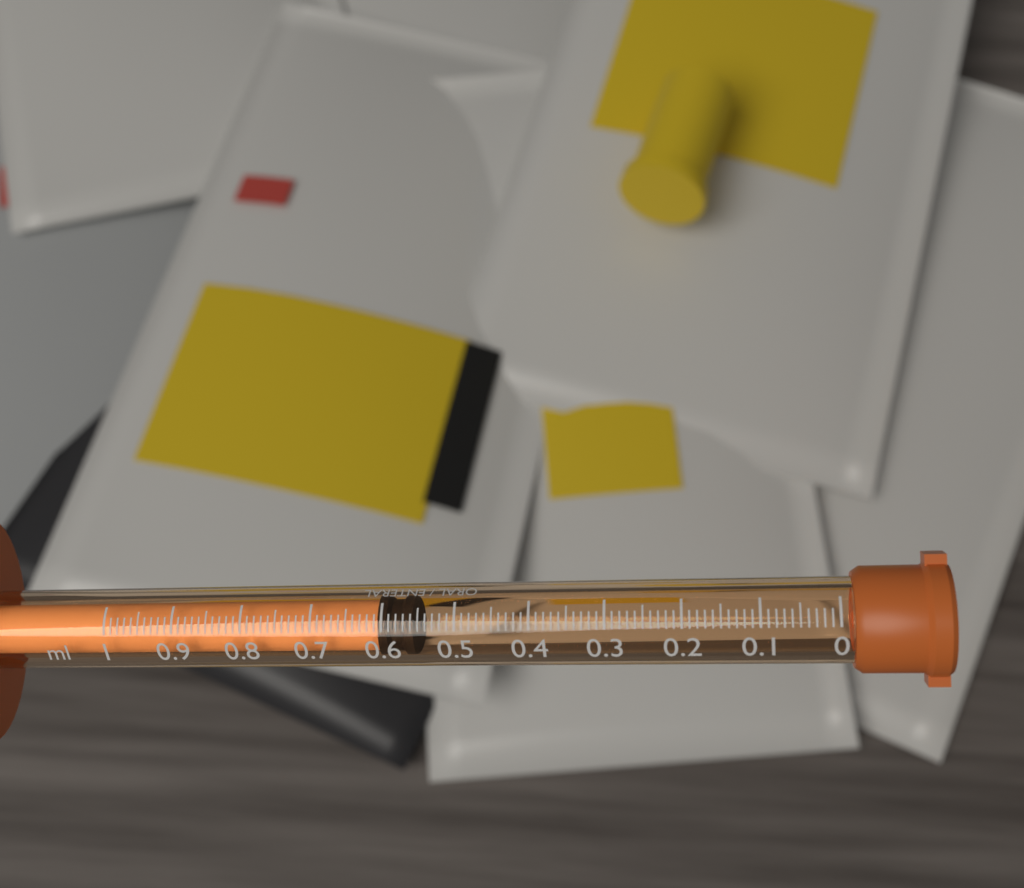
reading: 0.56 ml
